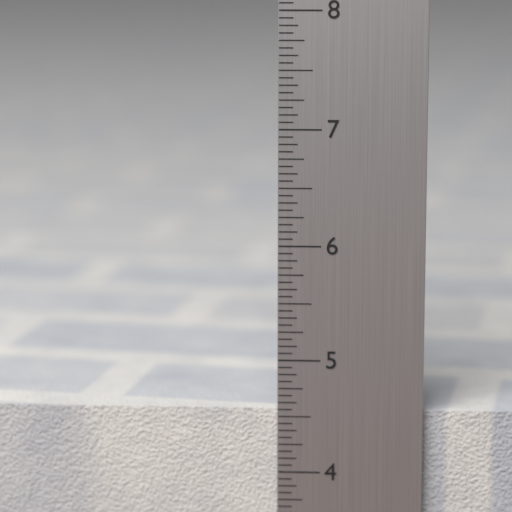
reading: 4.5625 in
